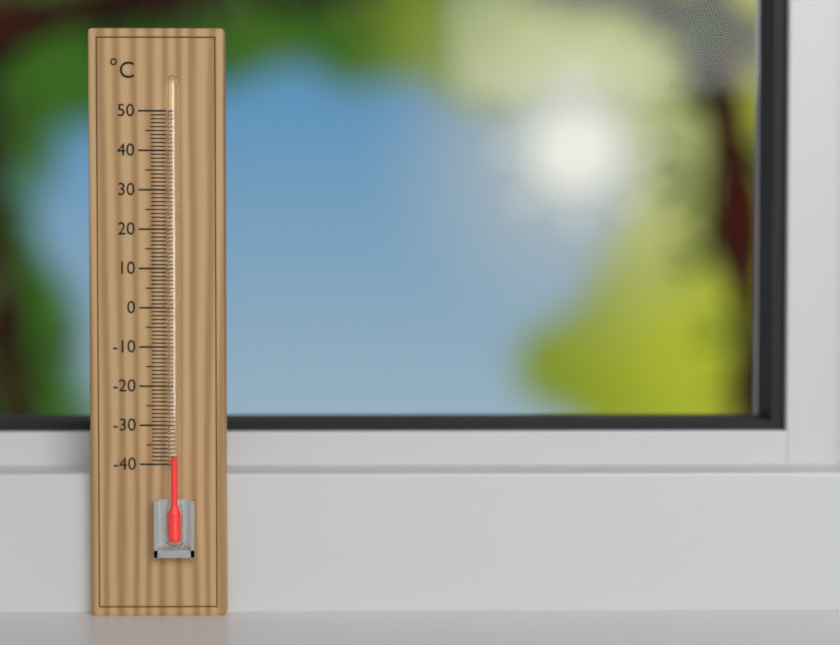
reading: -38 °C
